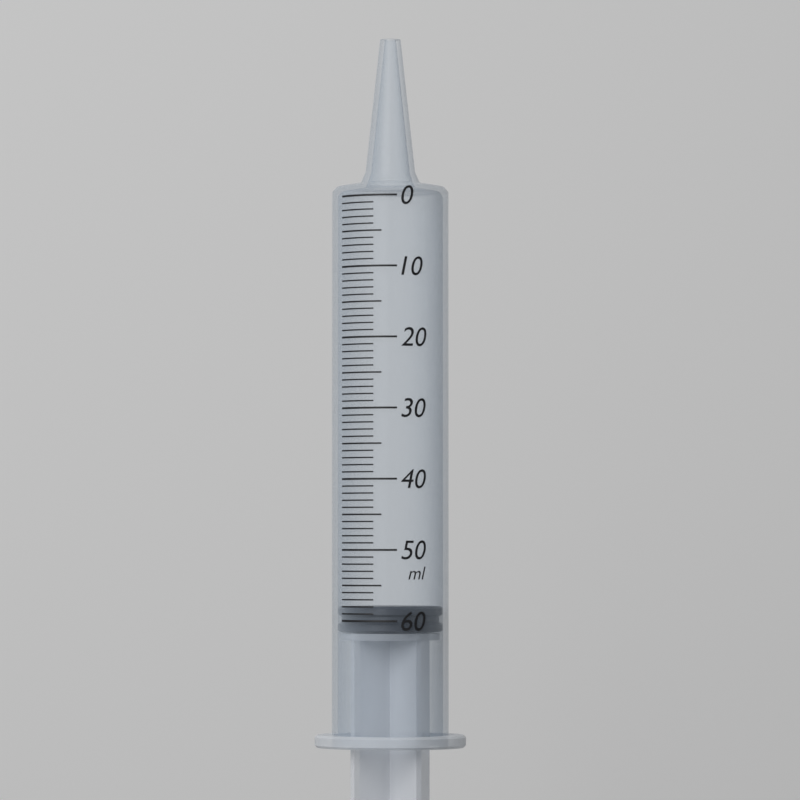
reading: 58 ml
